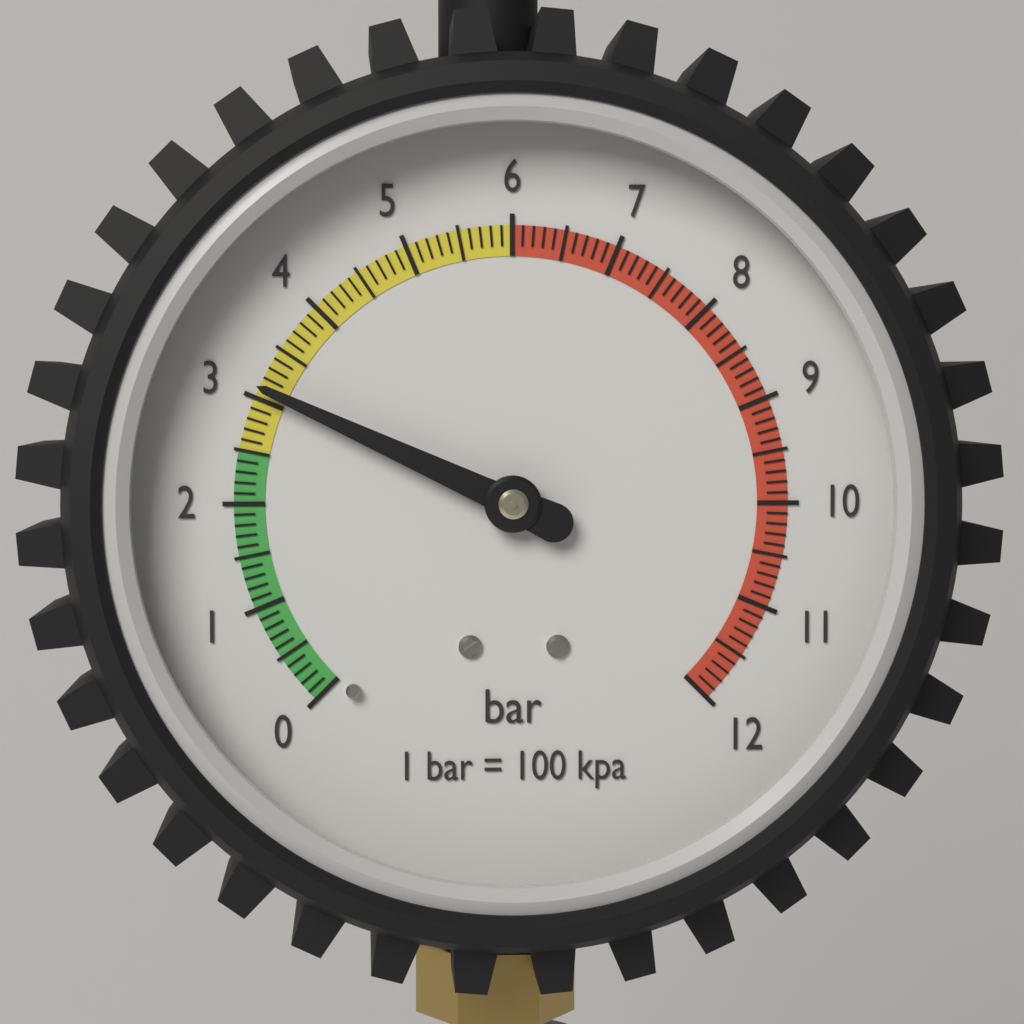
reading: 3.1 bar
